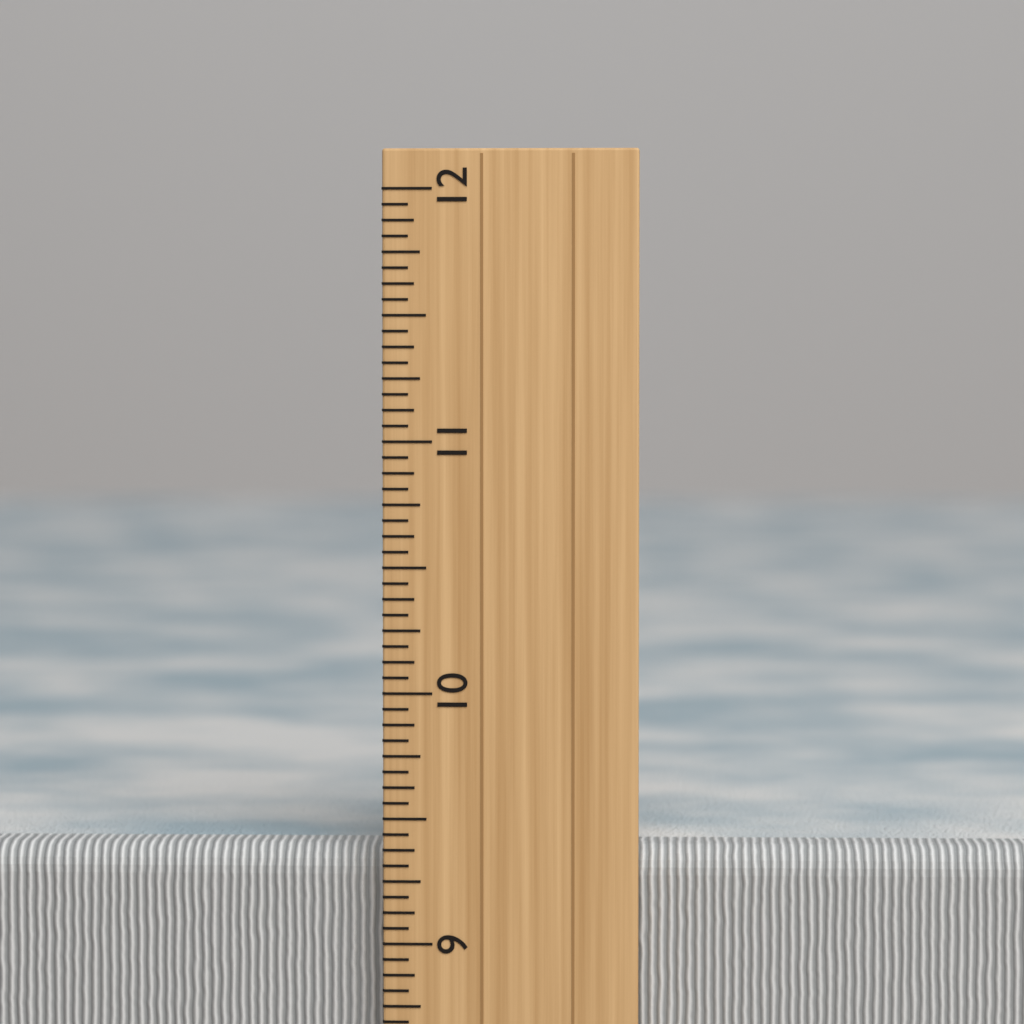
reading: 9.3750 inch
